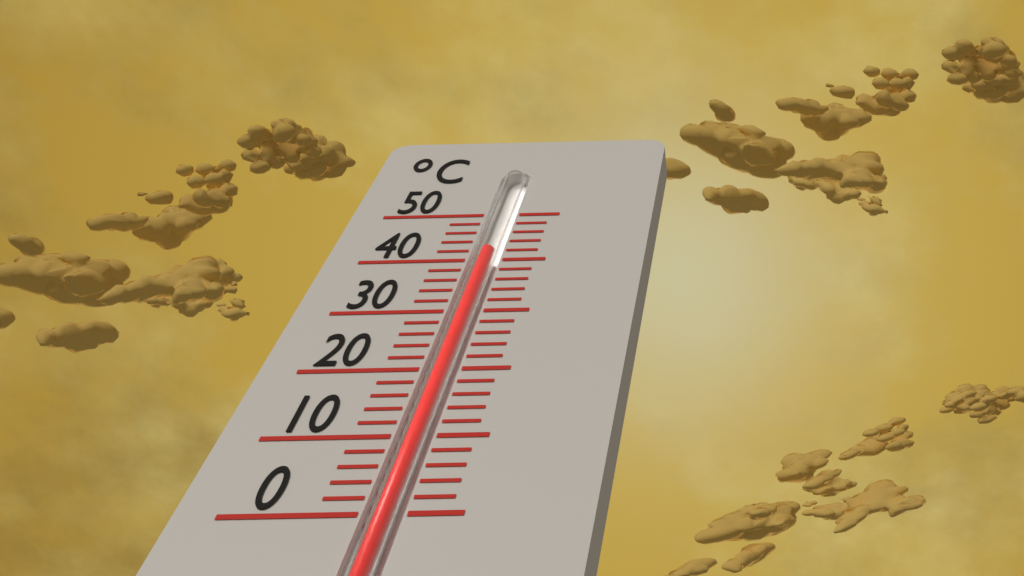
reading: 42 °C
